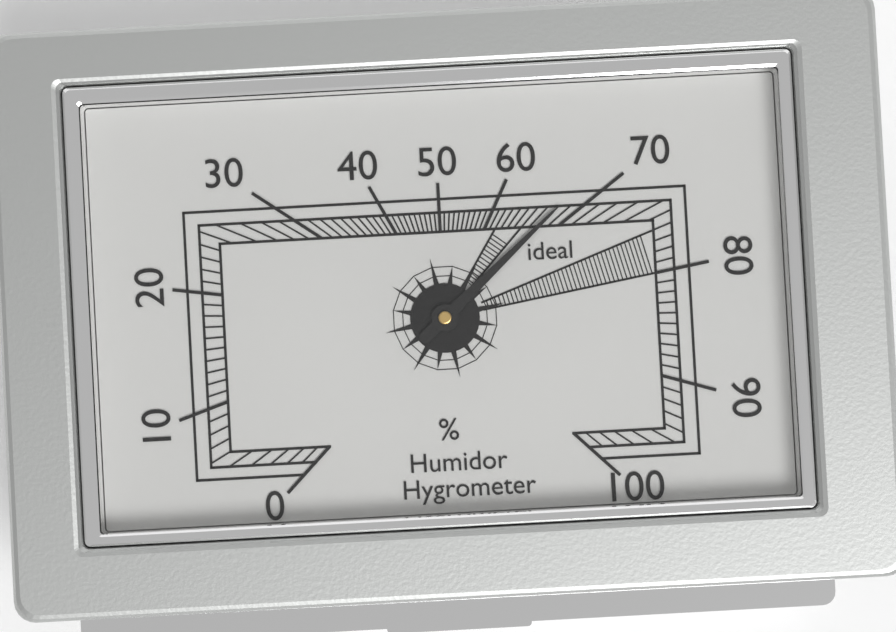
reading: 68 %
